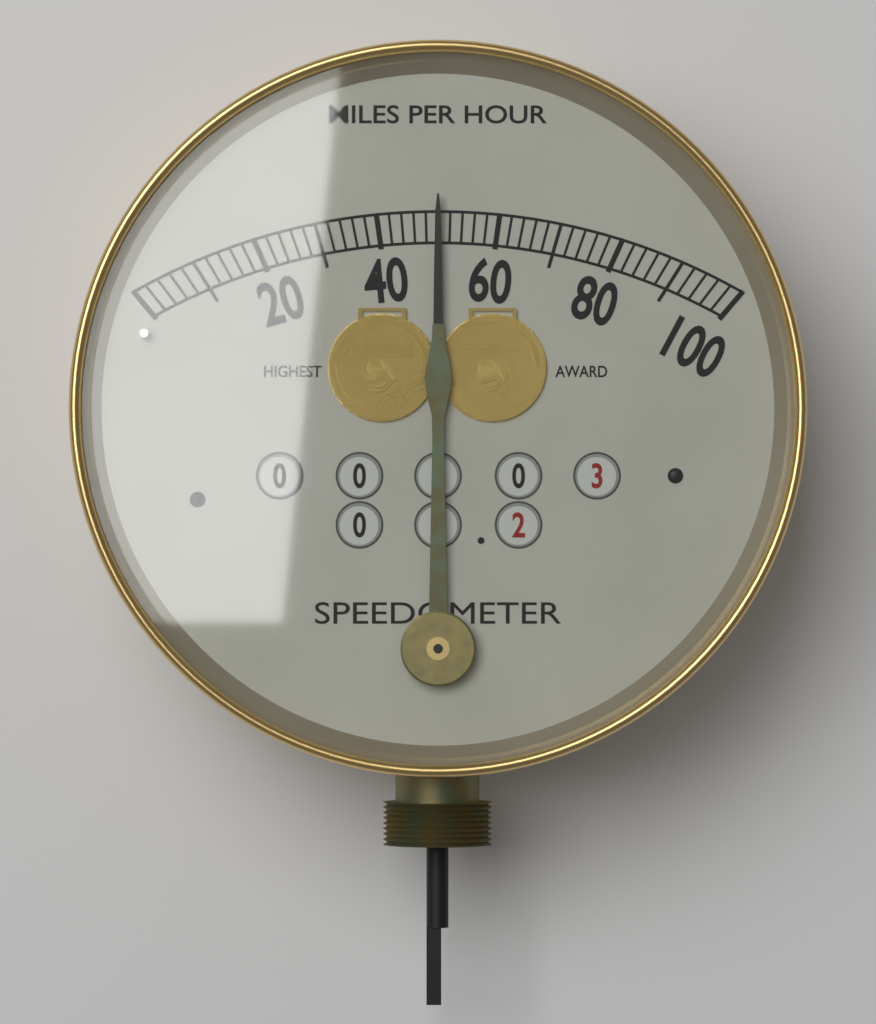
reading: 50 mph
